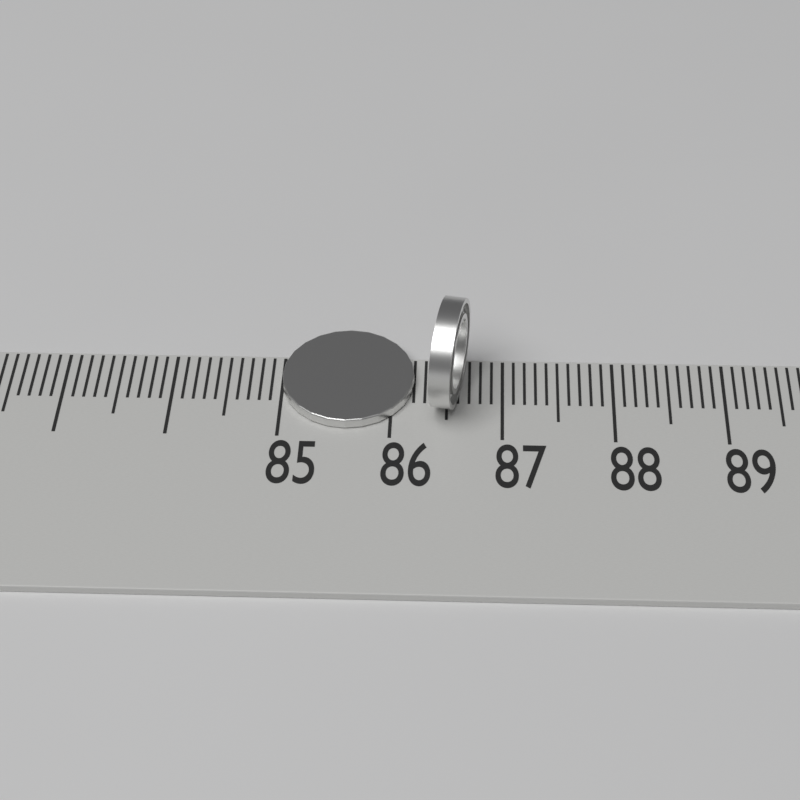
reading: 86.2 (no unit)
